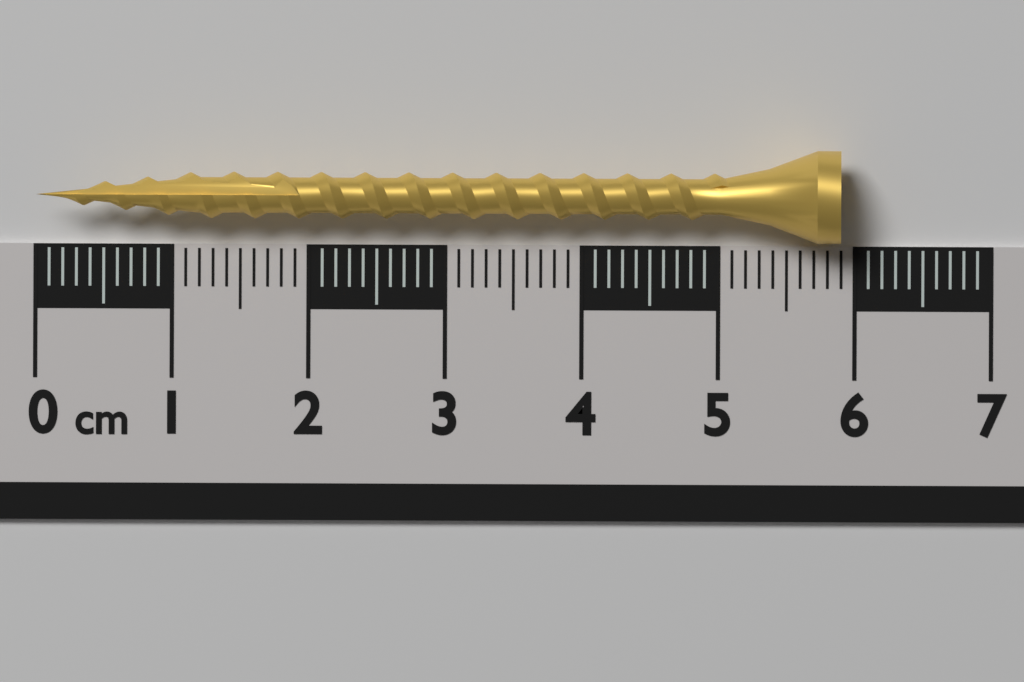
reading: 5.9 cm
